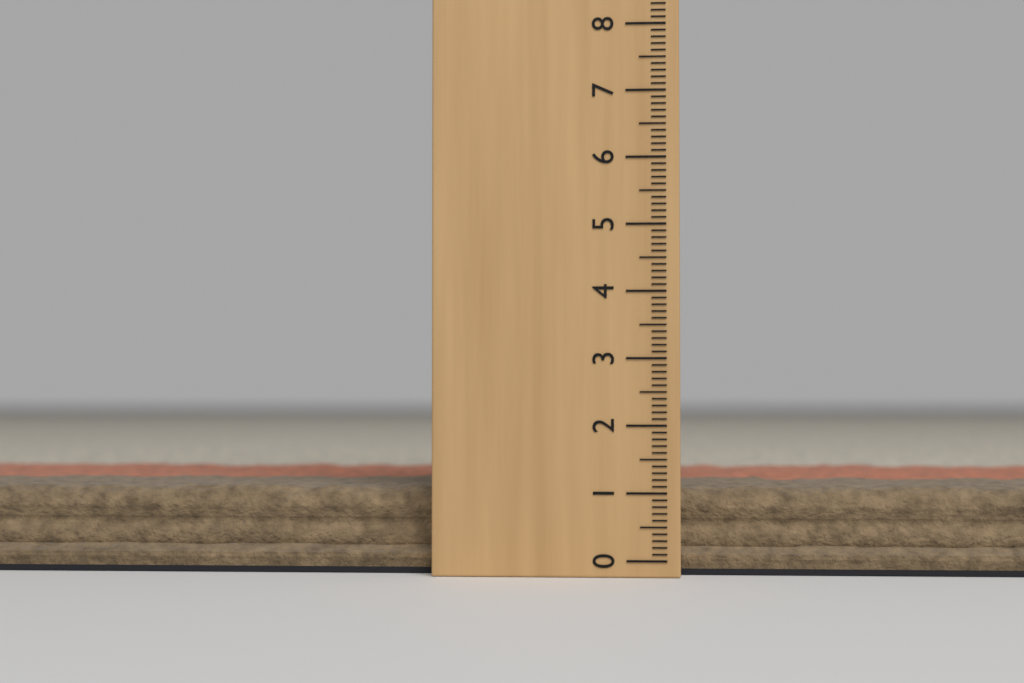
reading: 1.1 (no unit)
